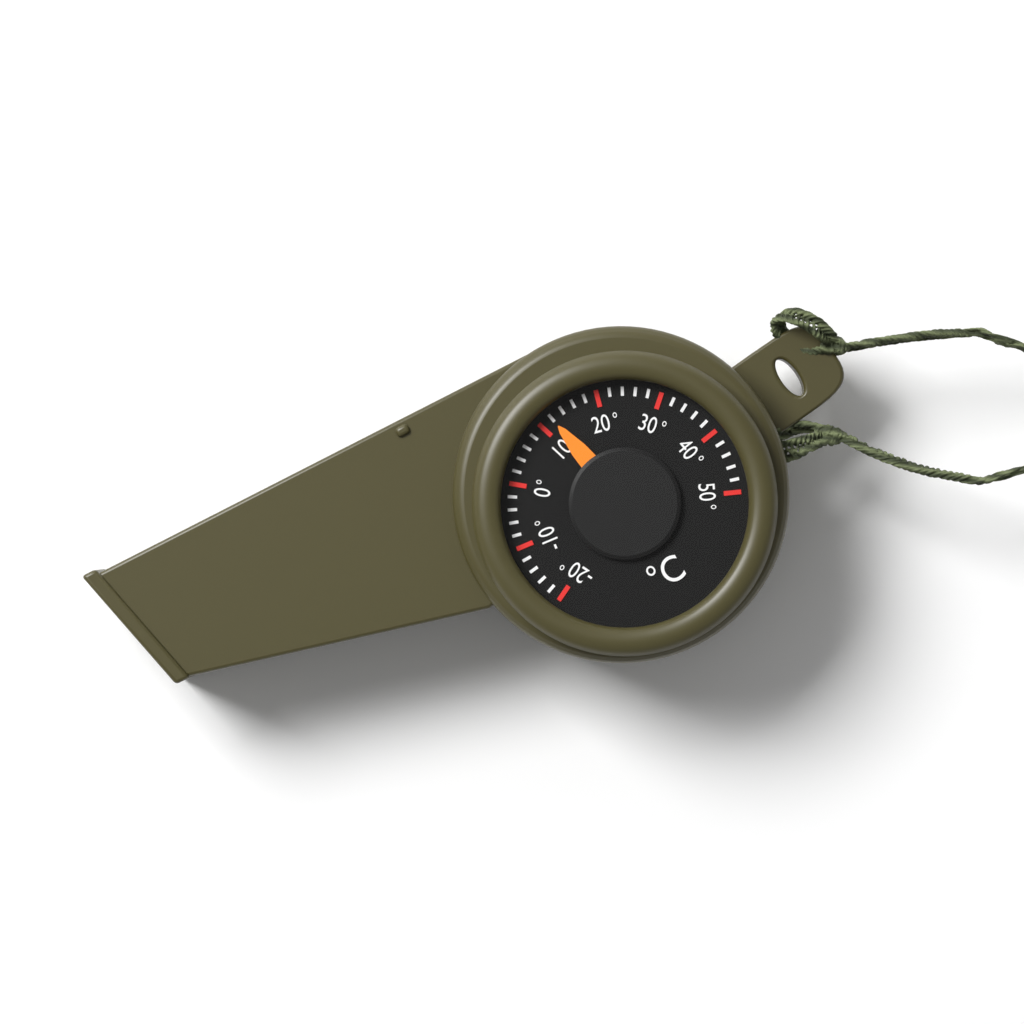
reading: 12 °C
